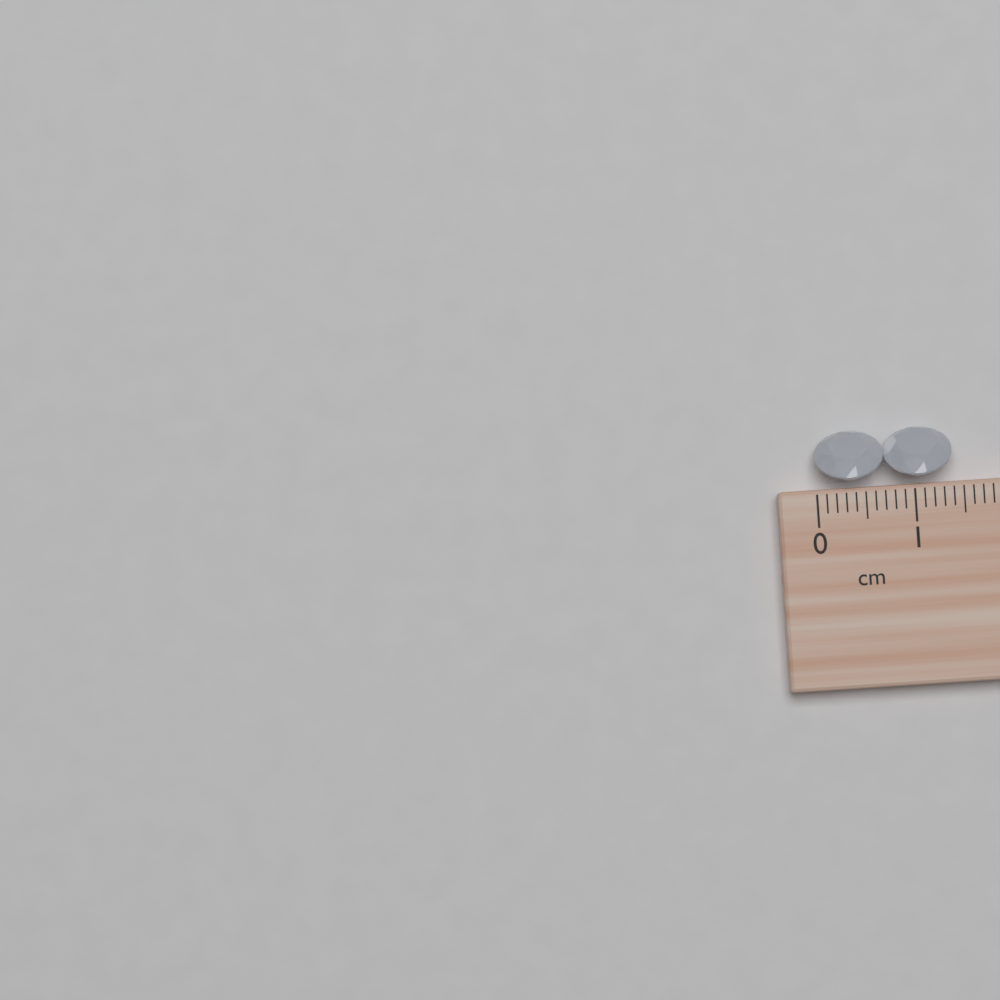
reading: 1.4 cm
